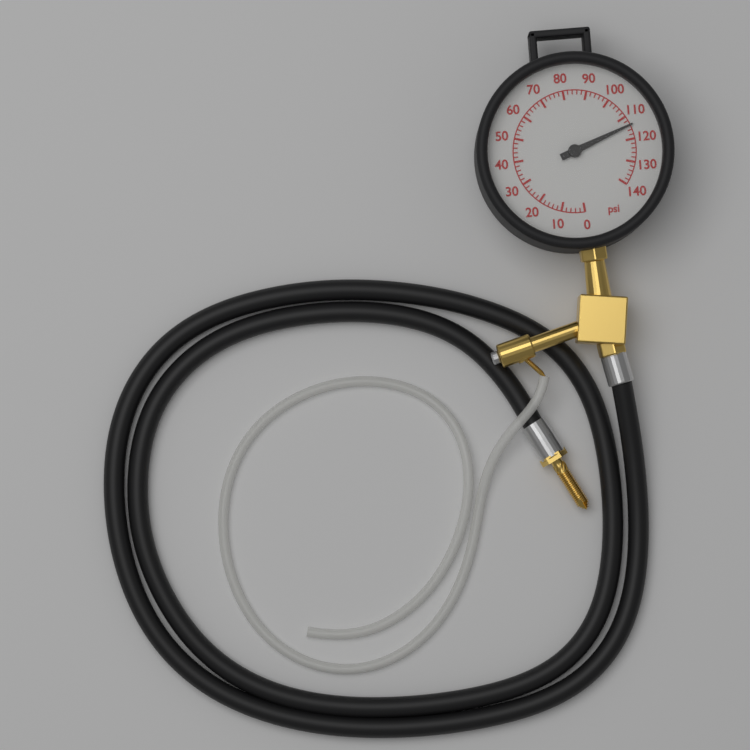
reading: 114 psi
